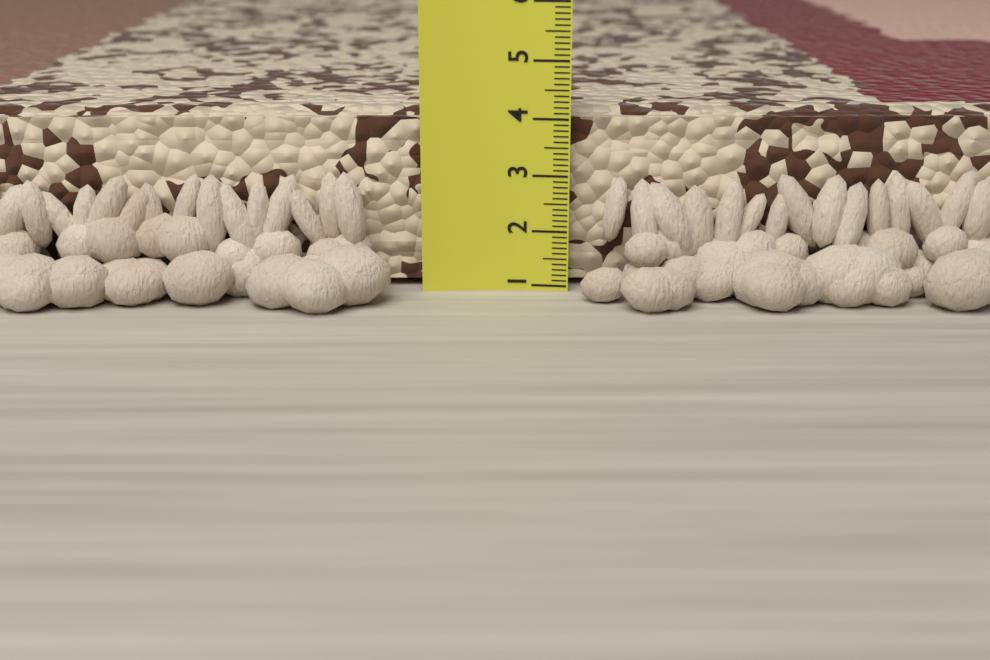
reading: 4.1 (no unit)
